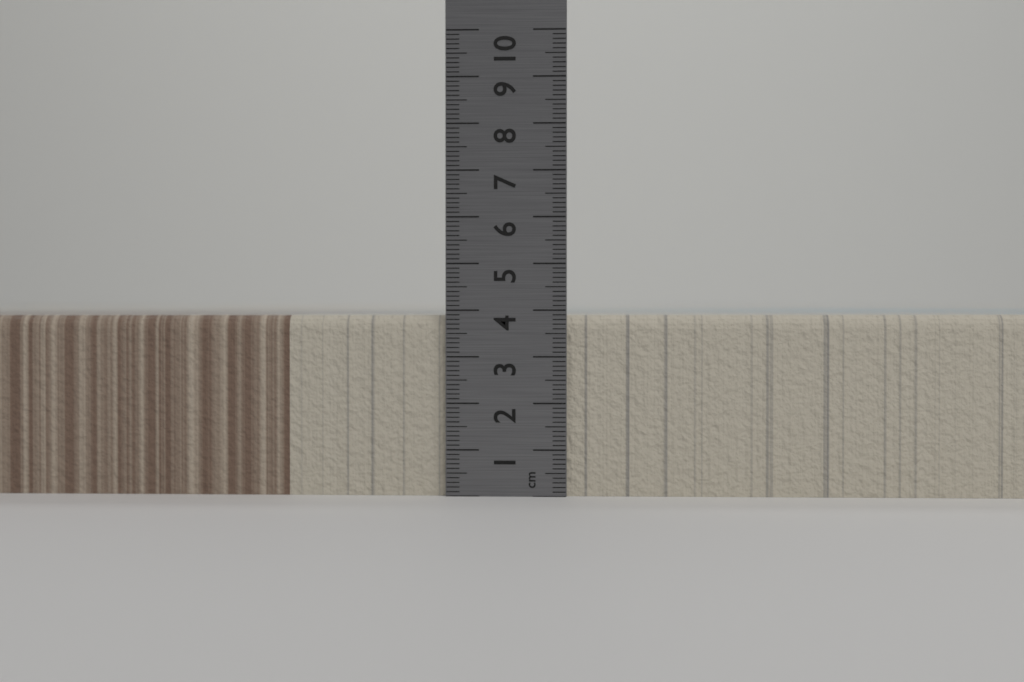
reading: 3.9 cm
